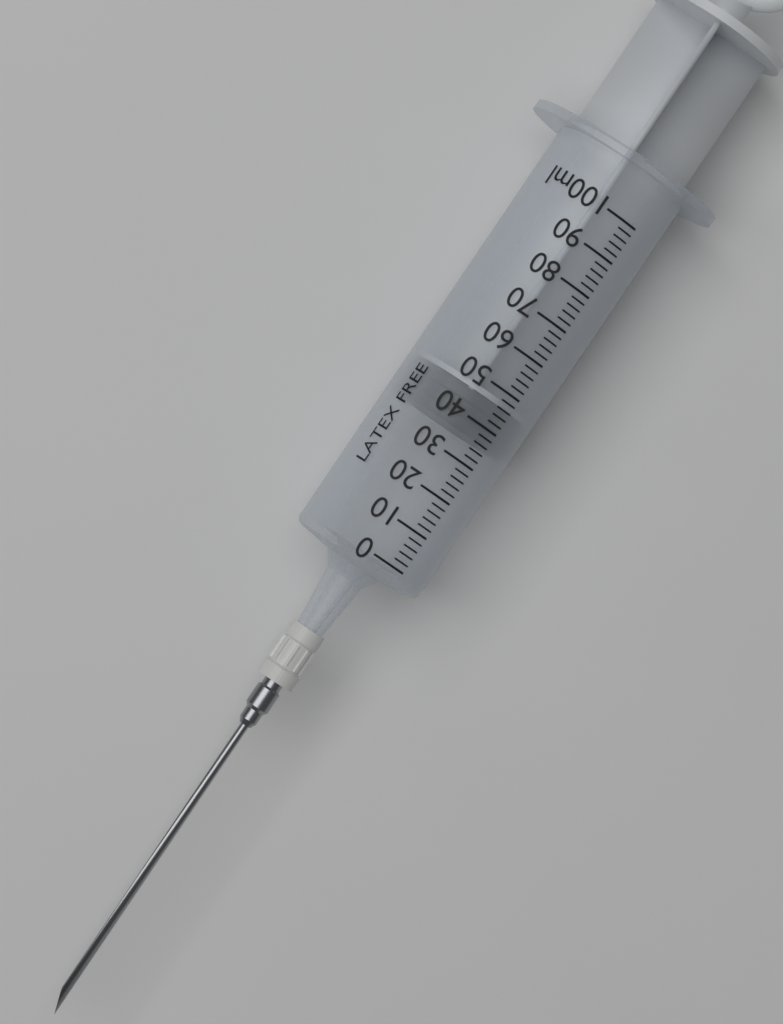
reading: 36 ml
